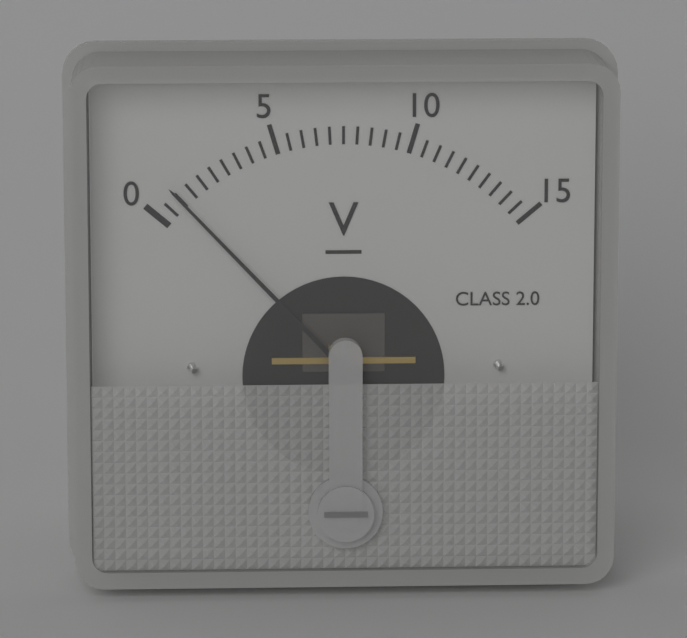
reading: 1.0 V
